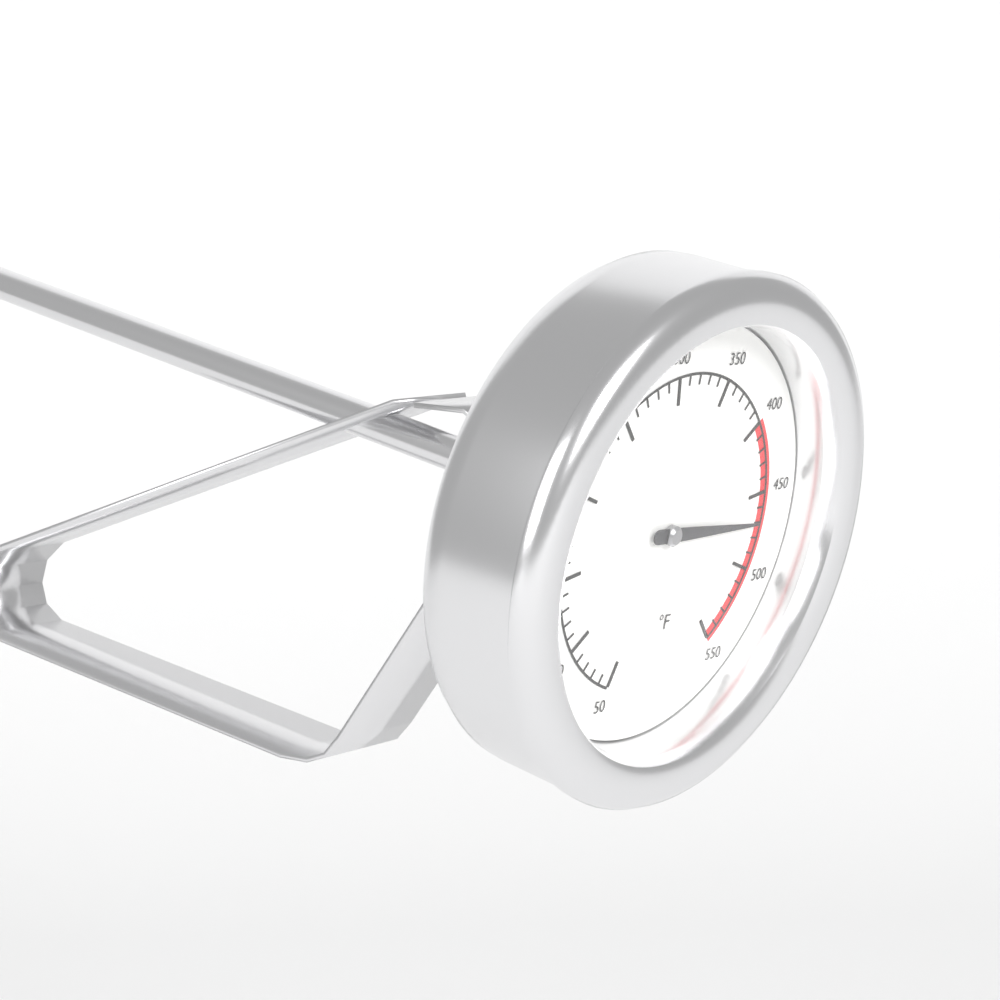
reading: 470 °F
